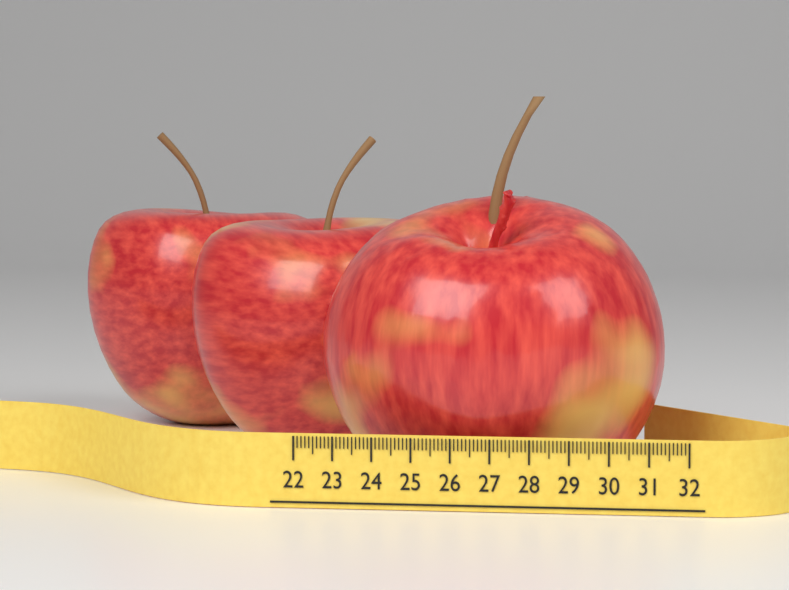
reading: 31.1 (no unit)
